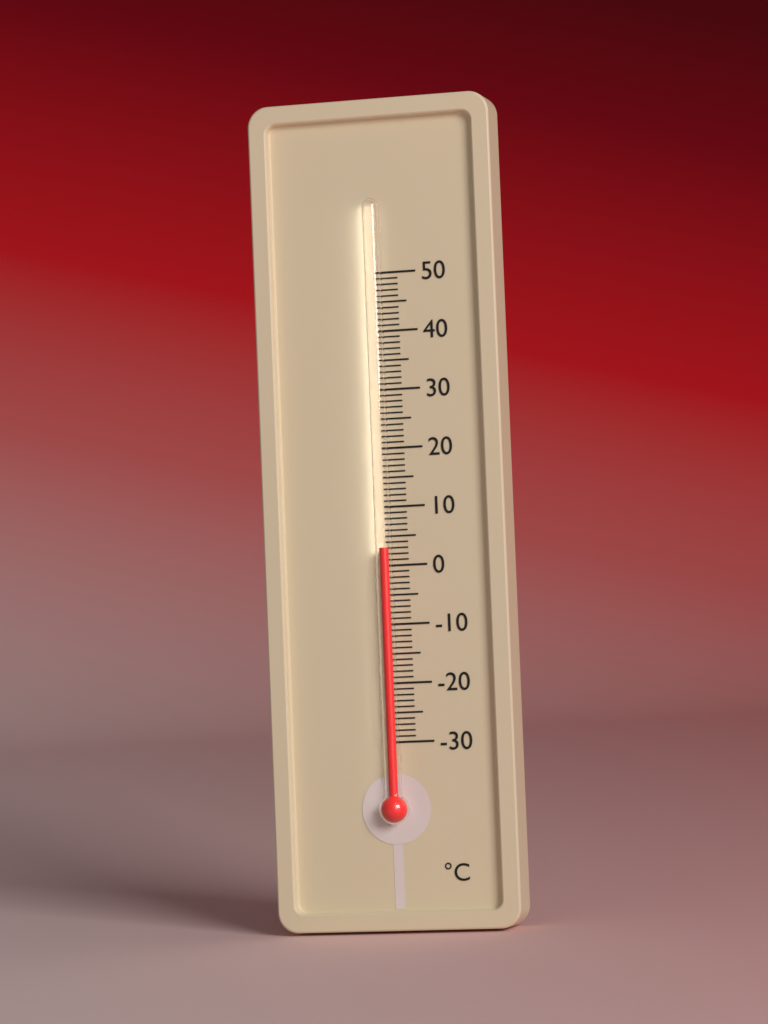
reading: 3 °C
